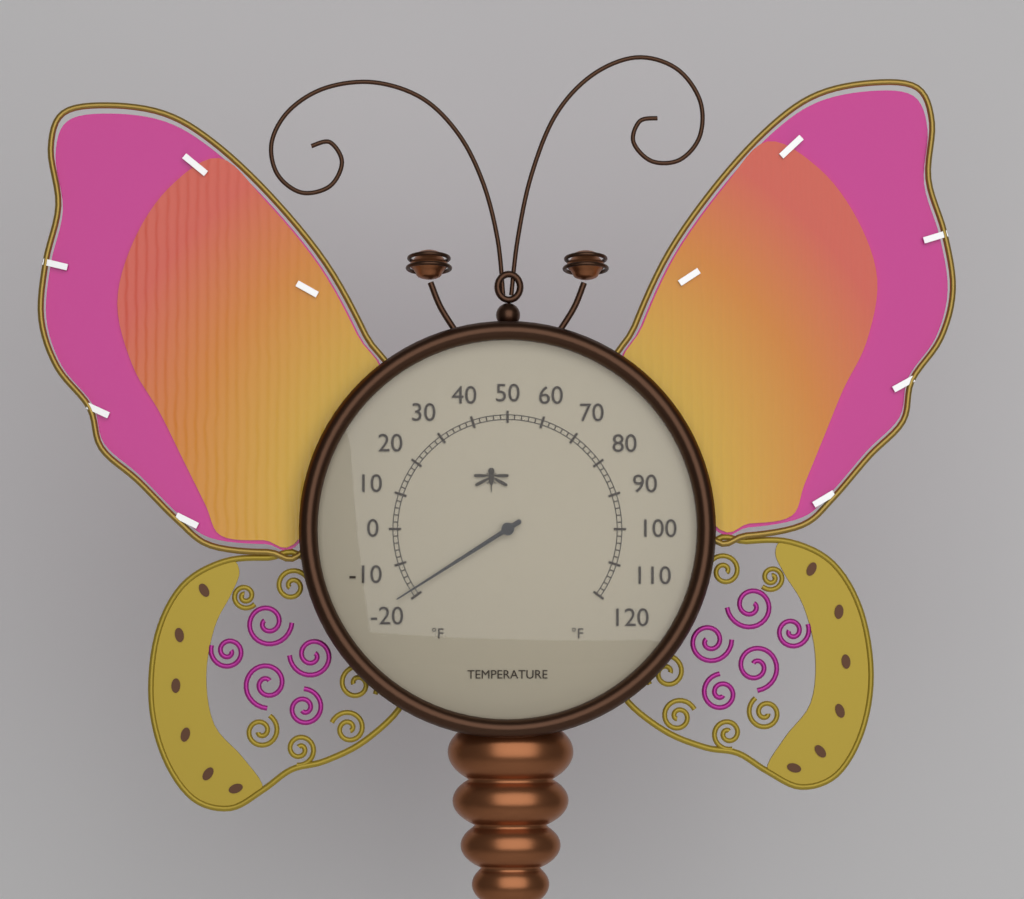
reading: -18 °F
